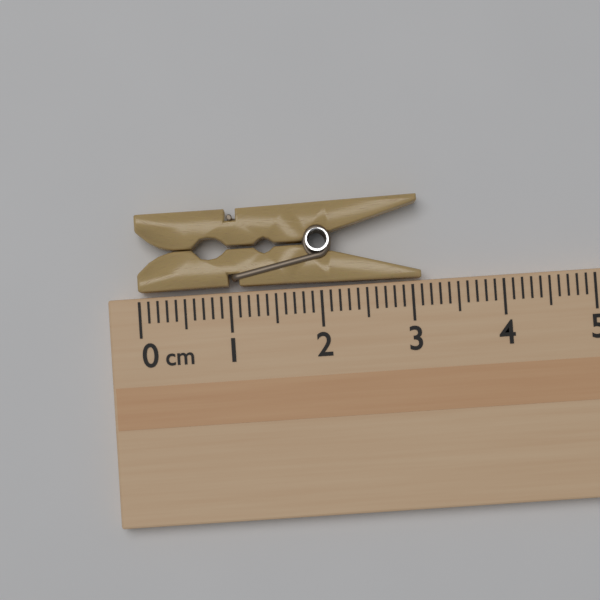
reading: 3.1 cm
